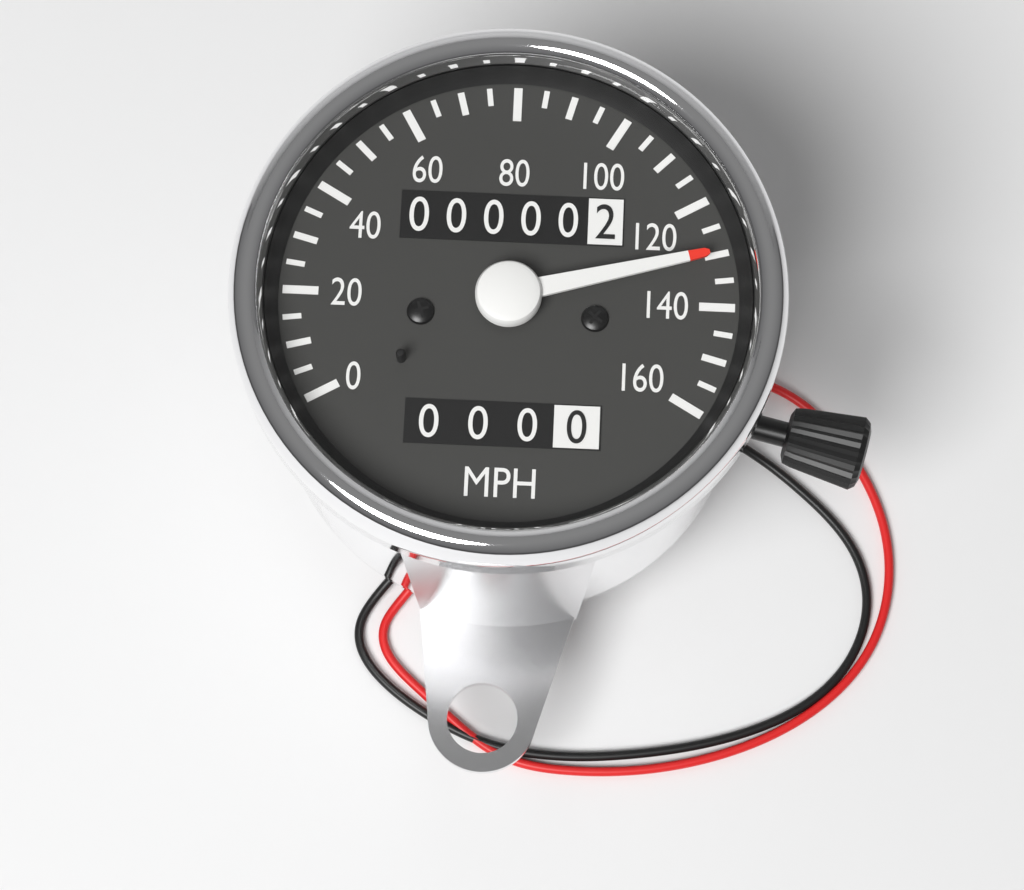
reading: 130 mph
